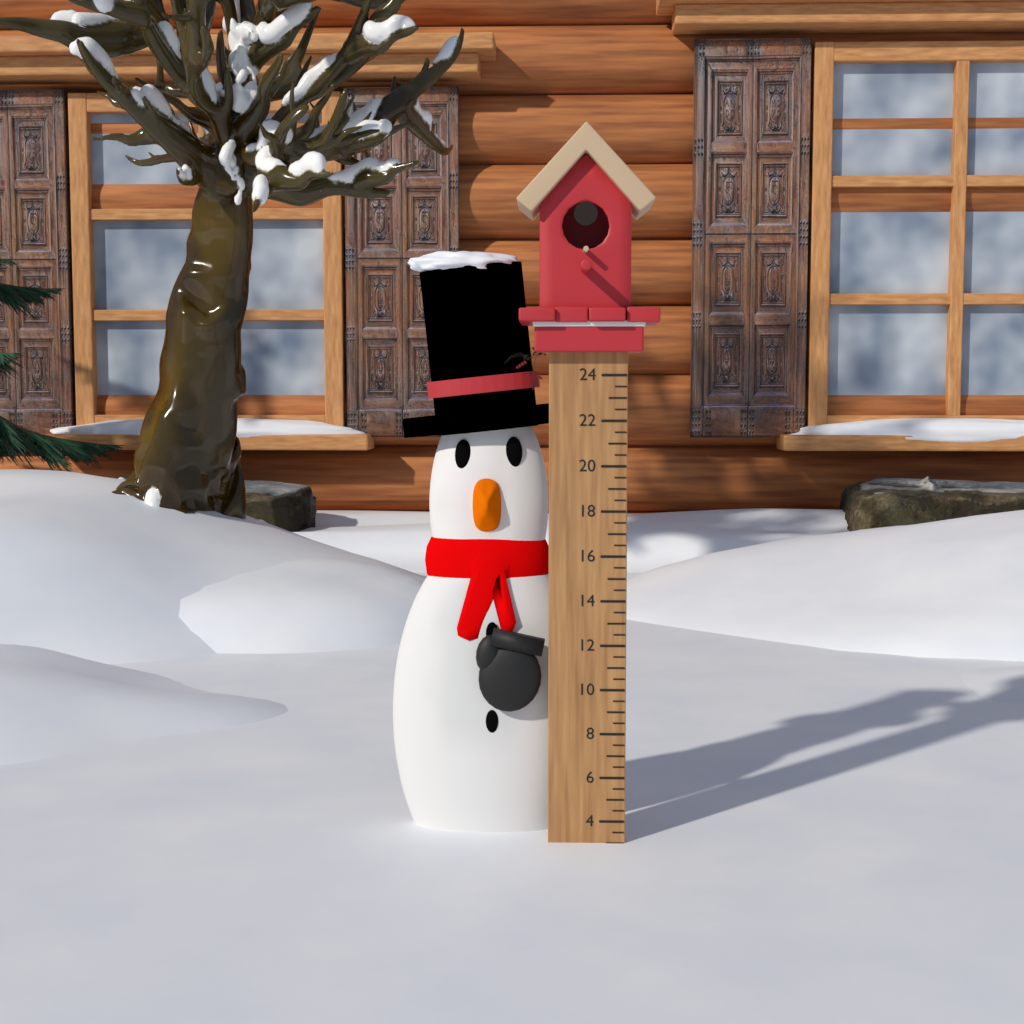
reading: 3.0 (no unit)
